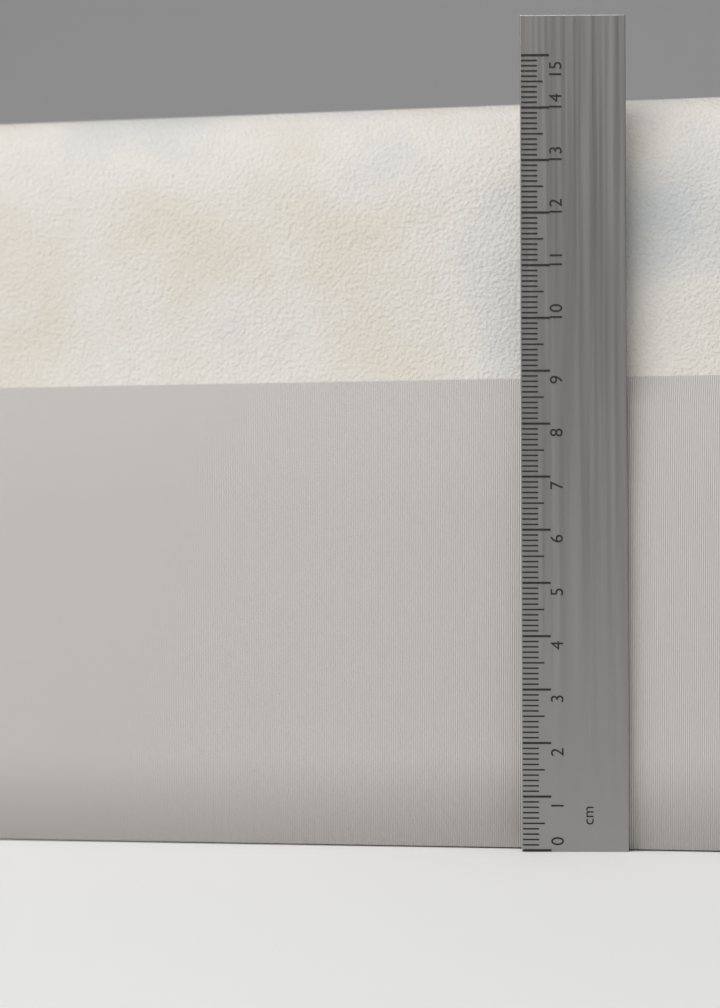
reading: 14.4 cm
